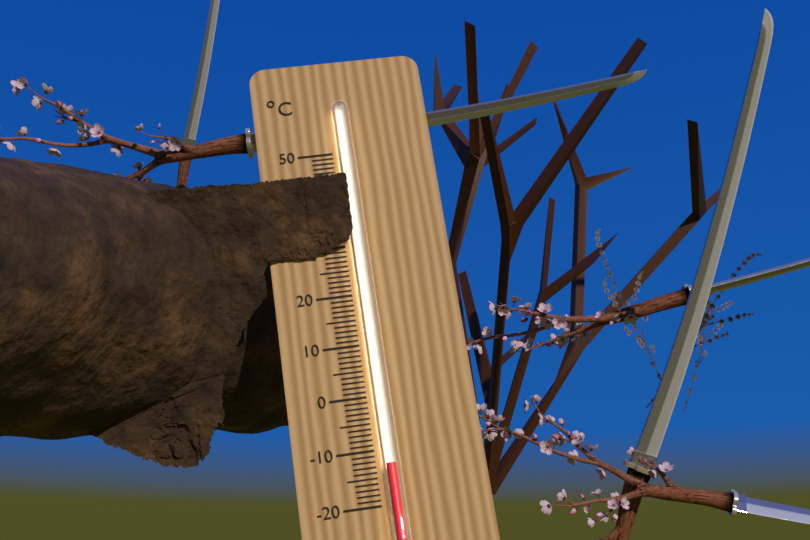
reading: -13 °C
